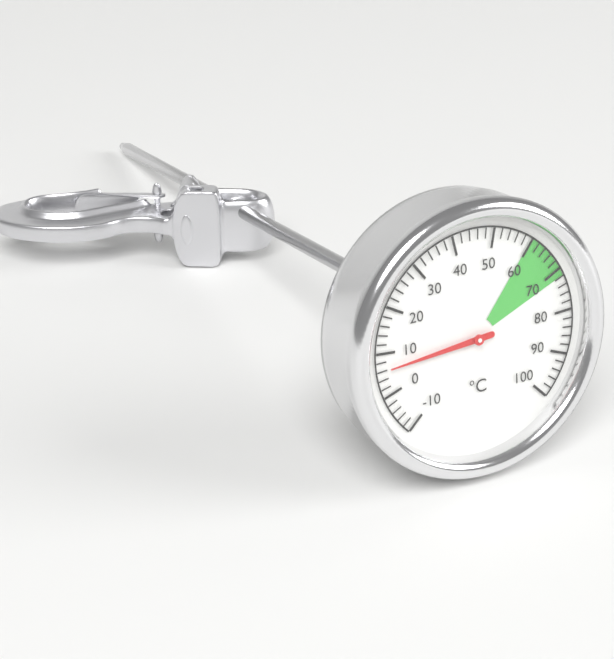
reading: 6 °C
